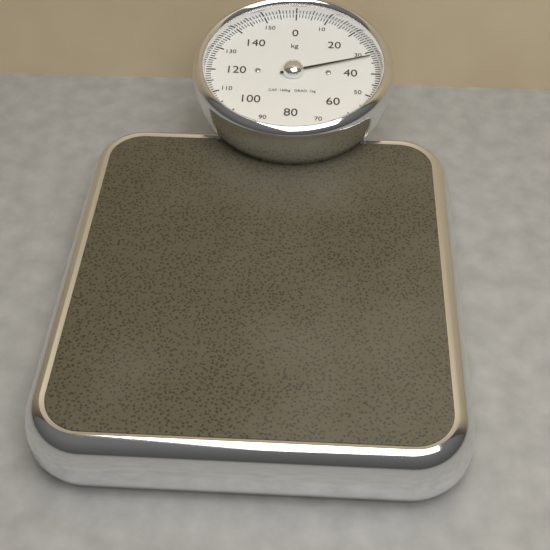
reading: 32 kg
